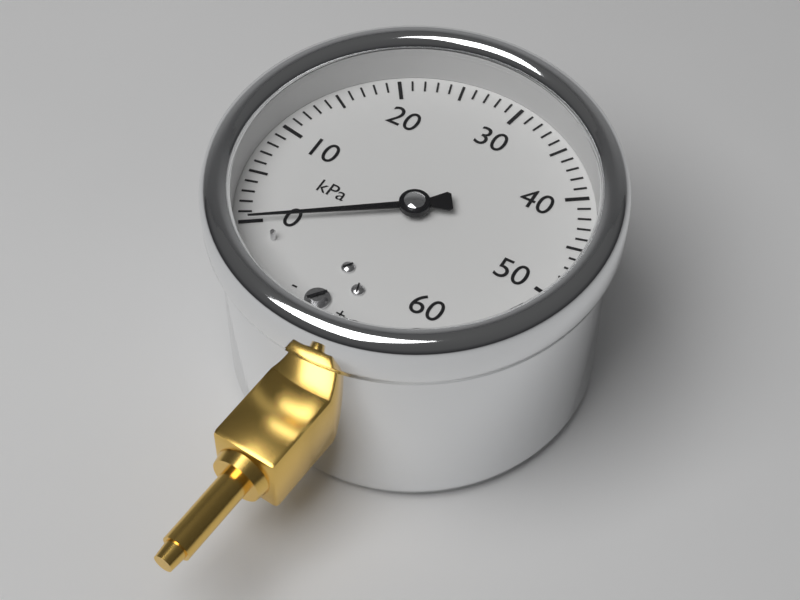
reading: 0 kPa
